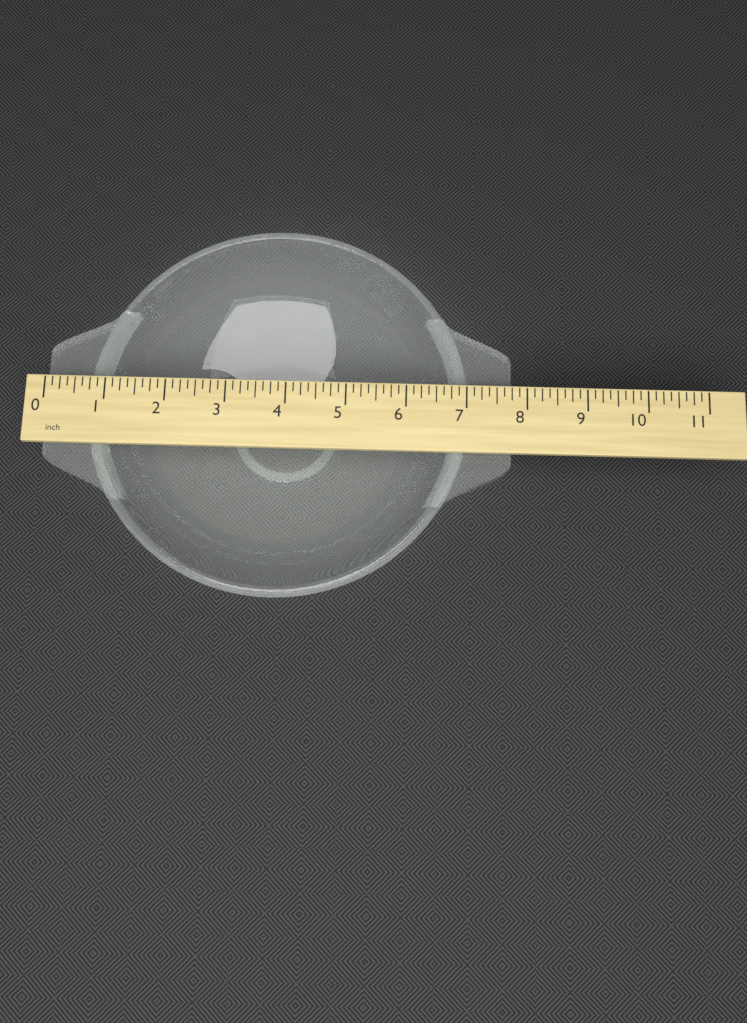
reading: 7.750 inch
